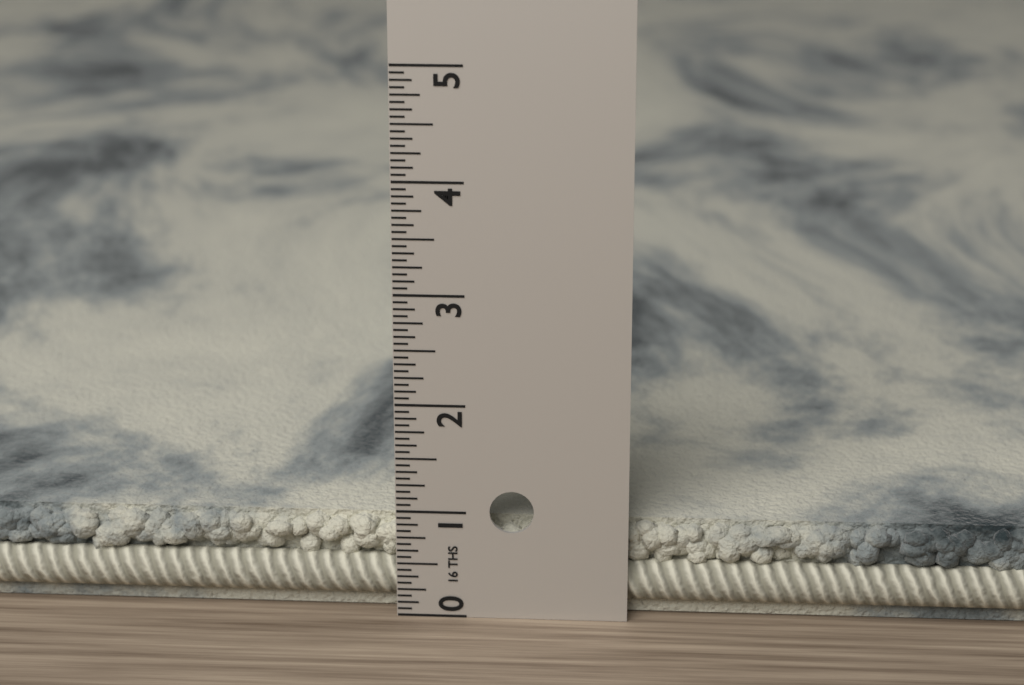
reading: 0.8750 in
